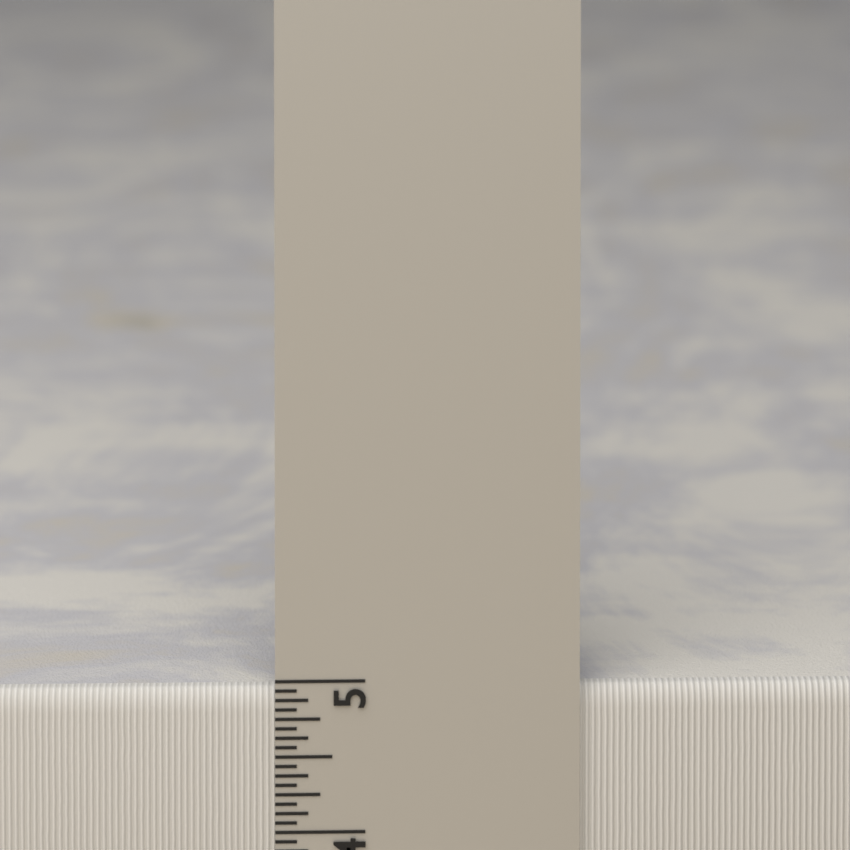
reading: 4.9375 in
